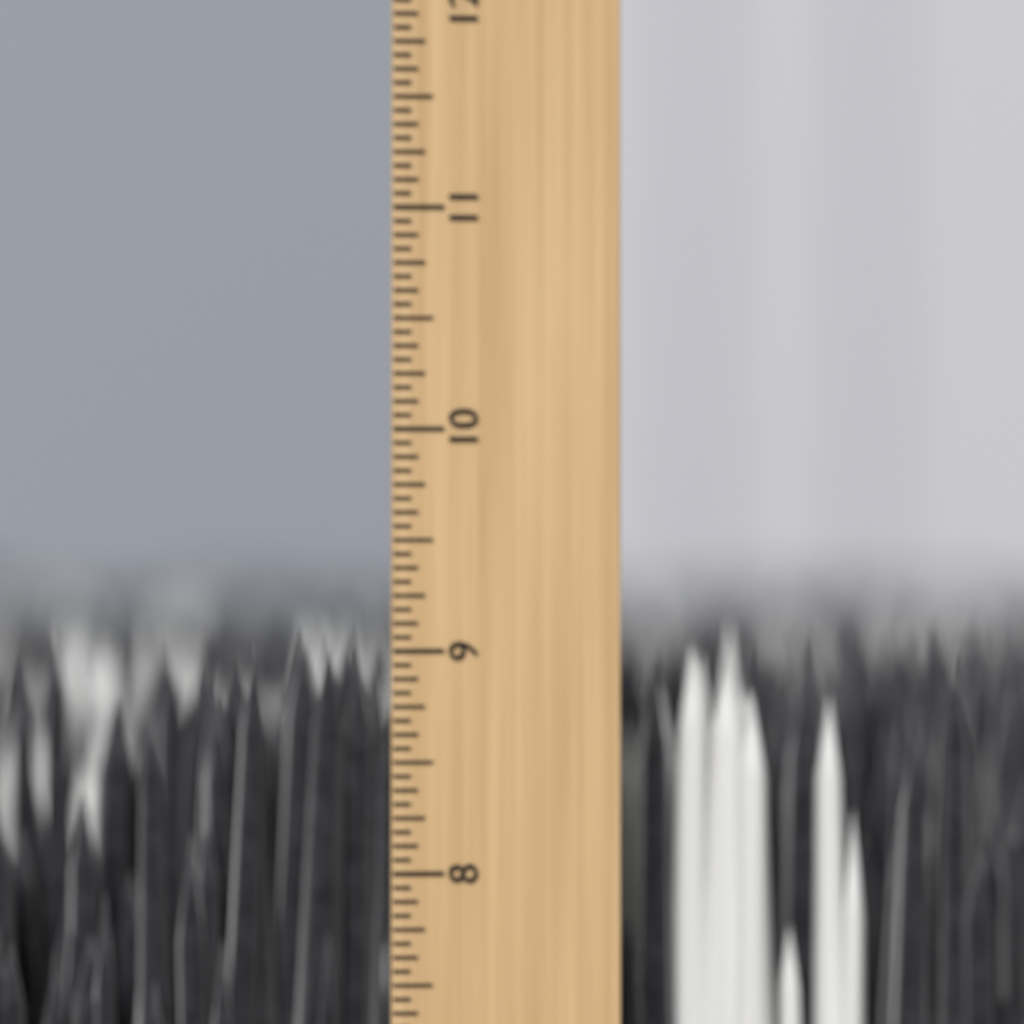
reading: 9.1250 inch
